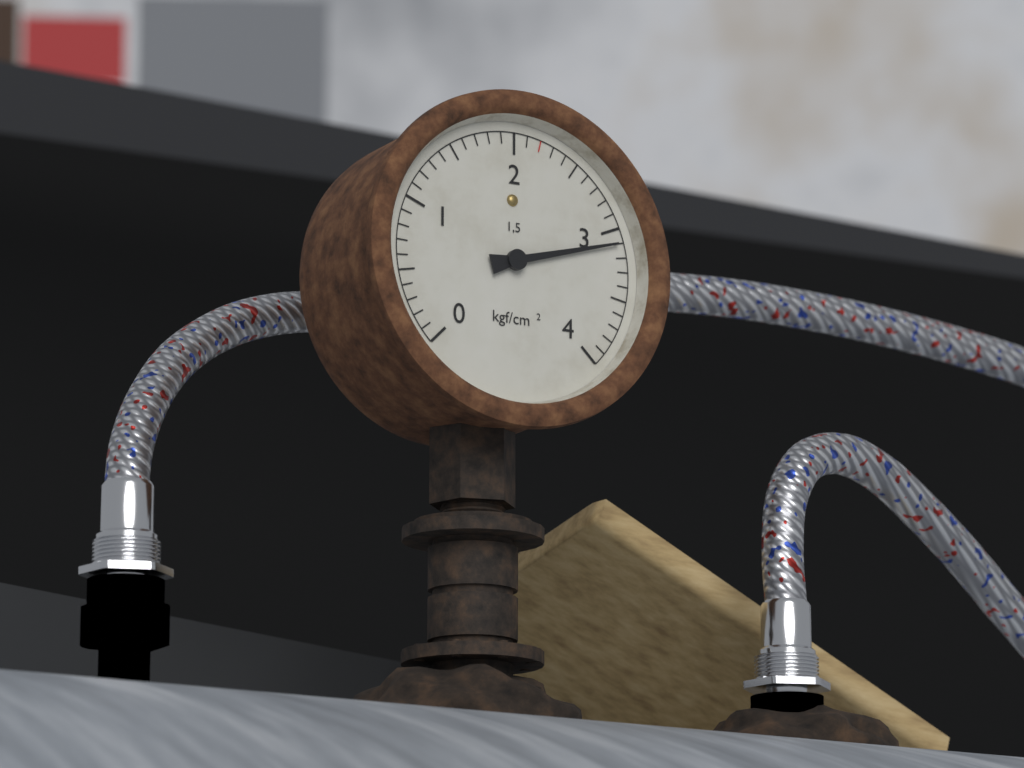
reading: 3.1 kgf/cm²
